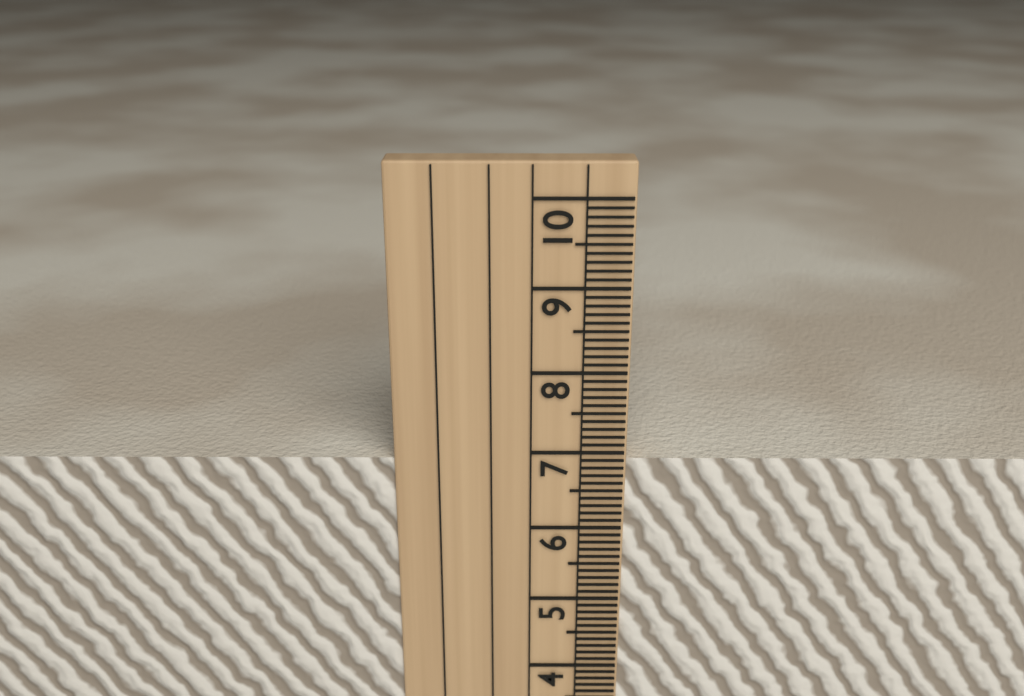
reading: 6.9 cm
